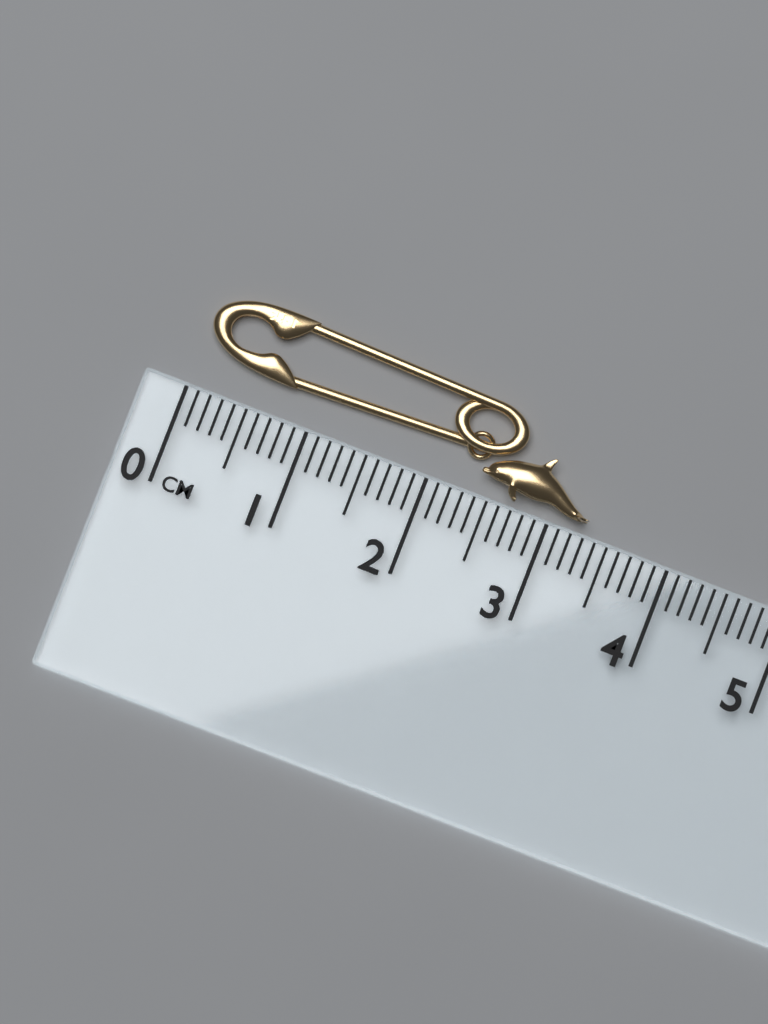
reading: 3.3 cm
